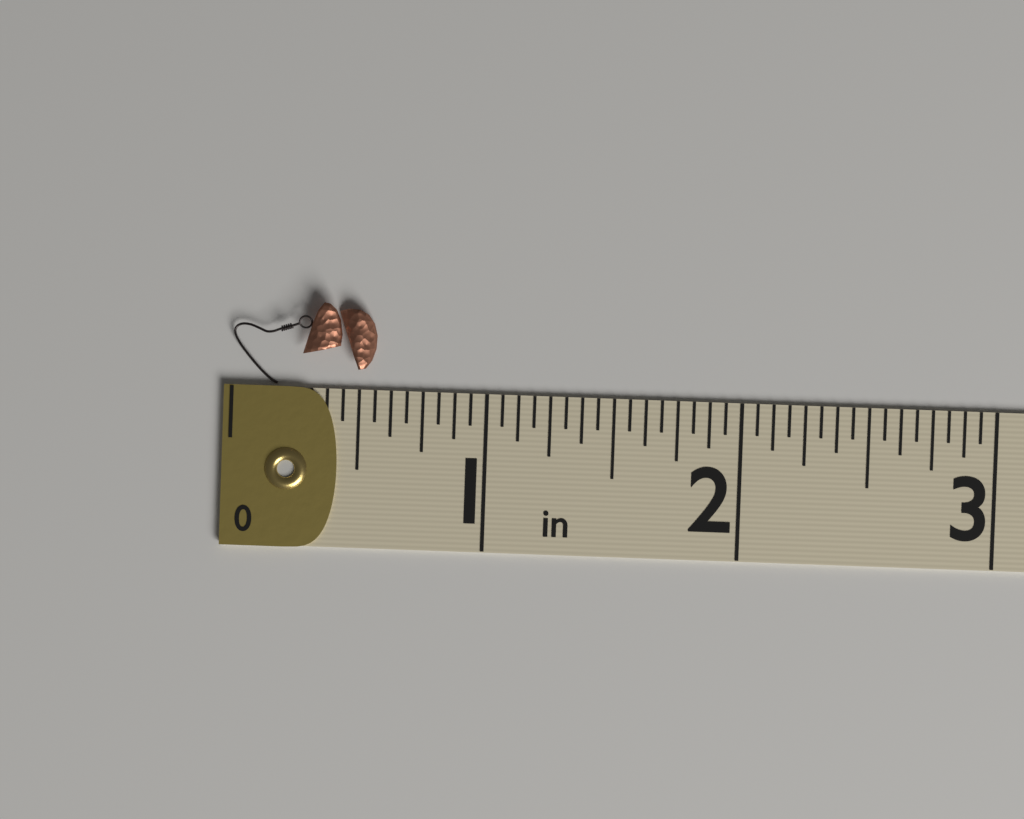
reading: 0.5625 in
